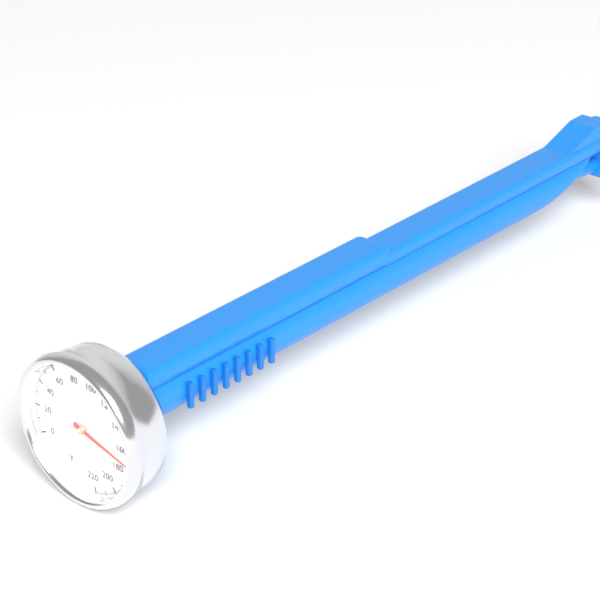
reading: 170 °F
